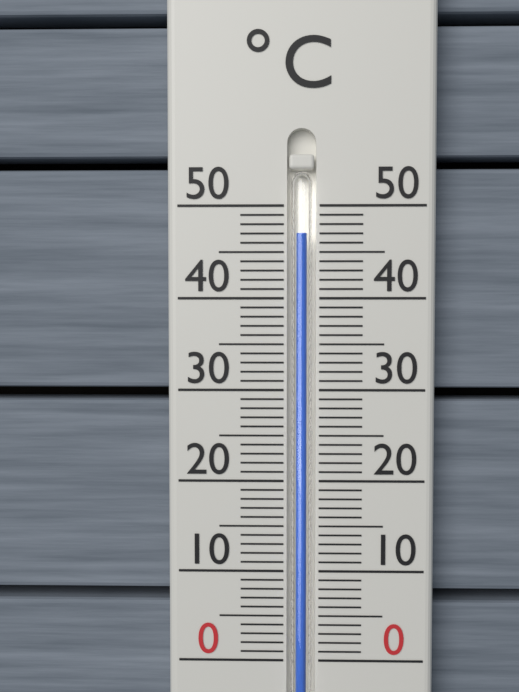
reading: 47 °C
